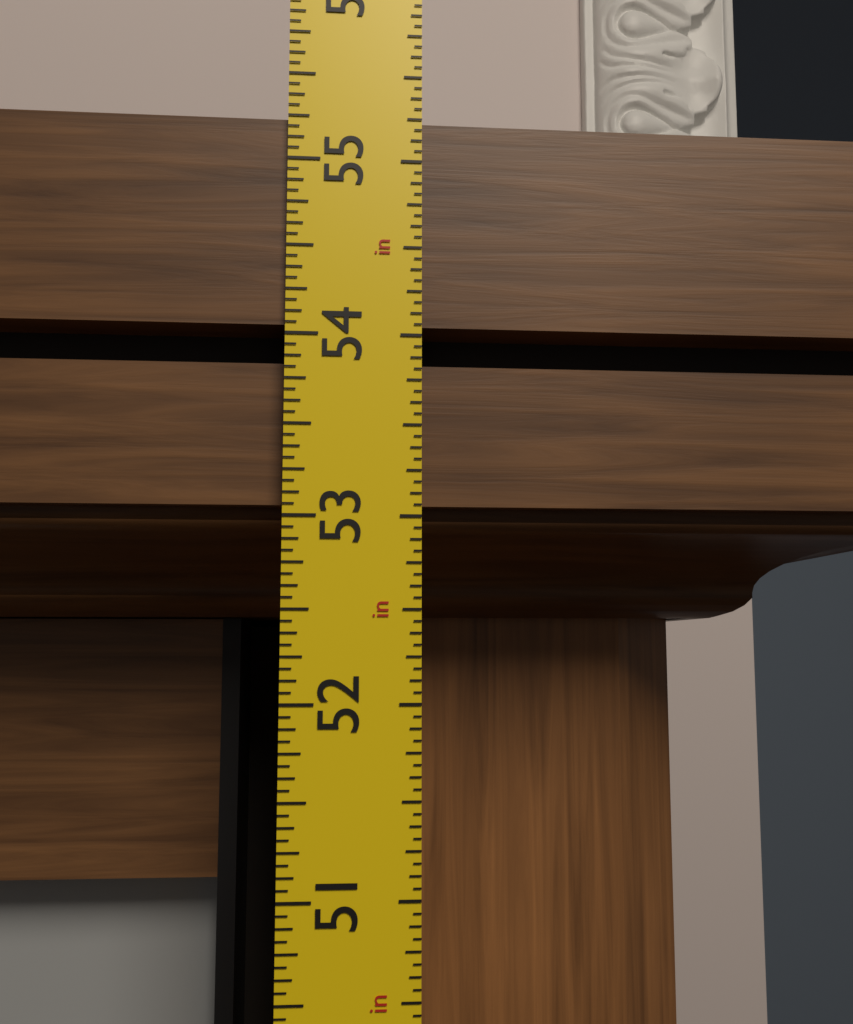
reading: 55.2500 in
